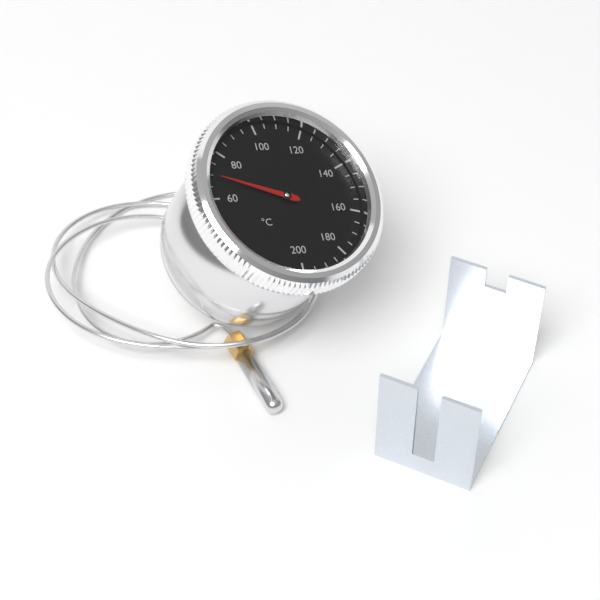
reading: 70 °C
